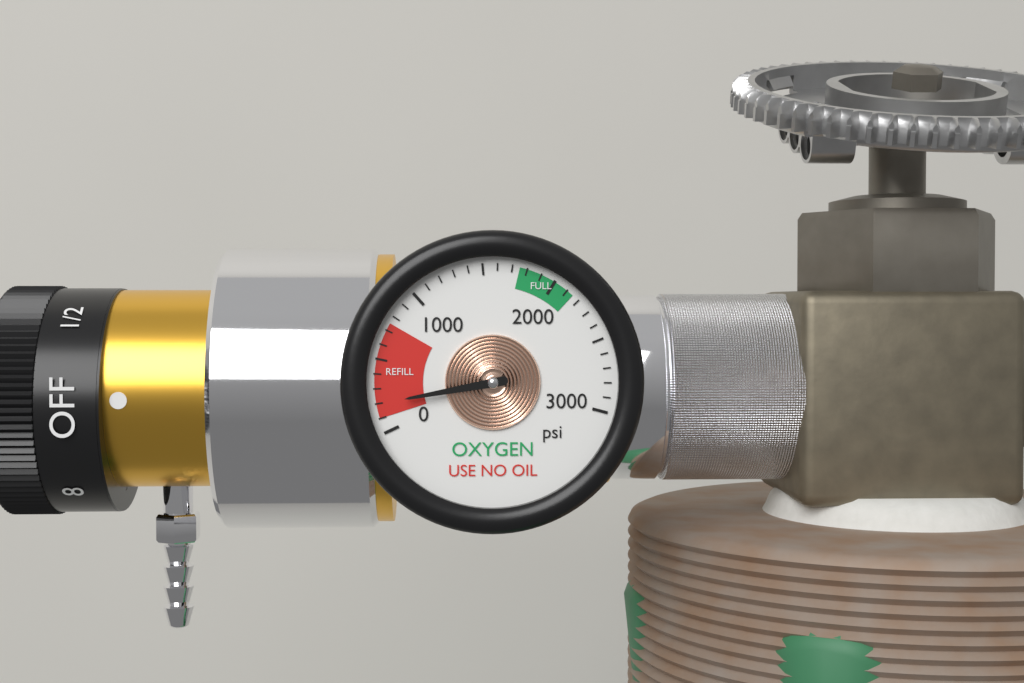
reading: 200 psi
